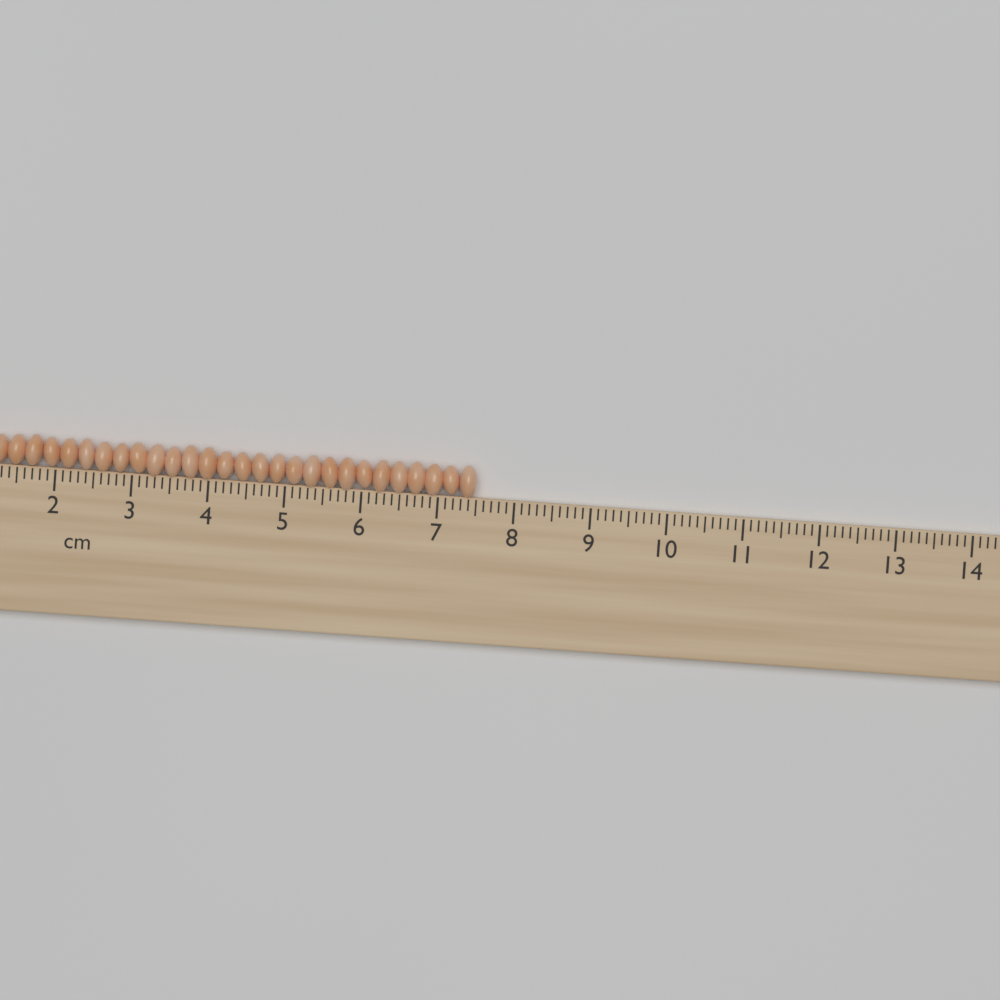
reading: 7.5 cm
